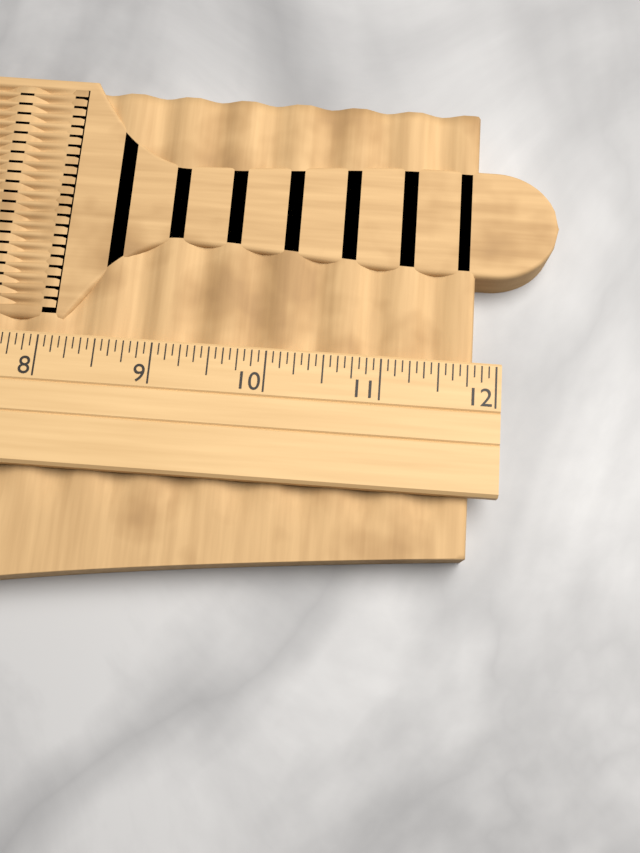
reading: 11.8125 (no unit)
